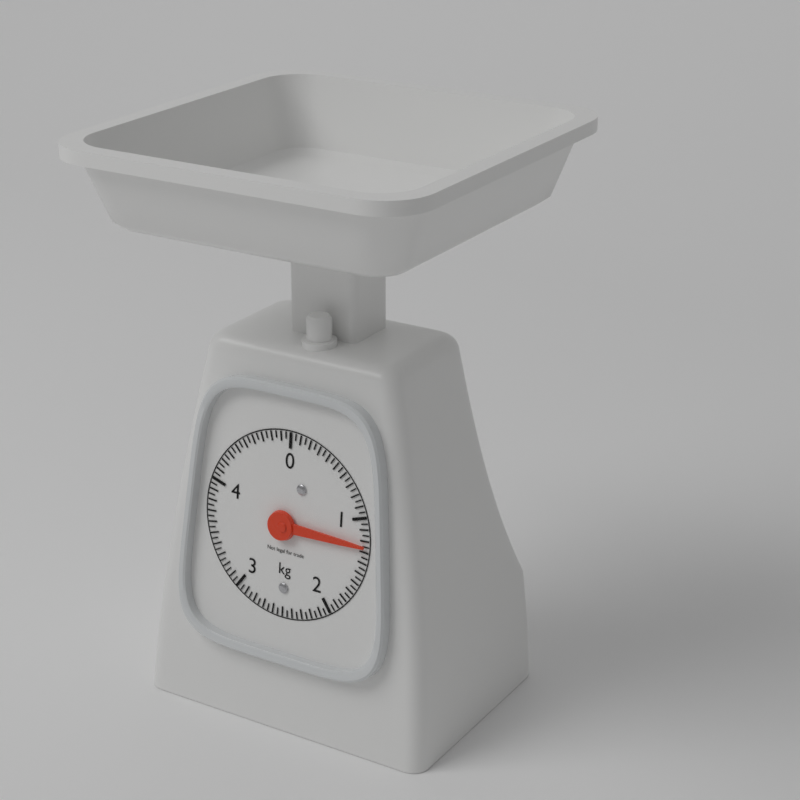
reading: 1.25 kg
